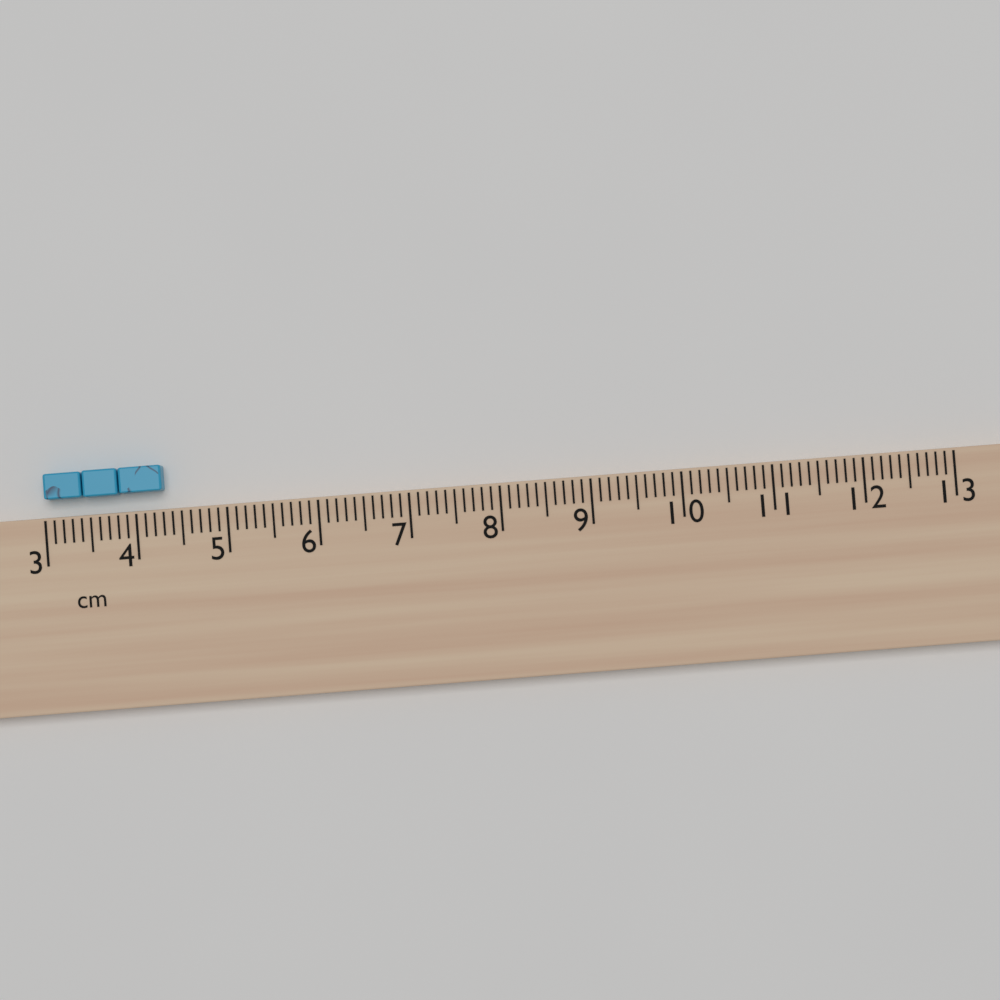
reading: 4.3 cm
